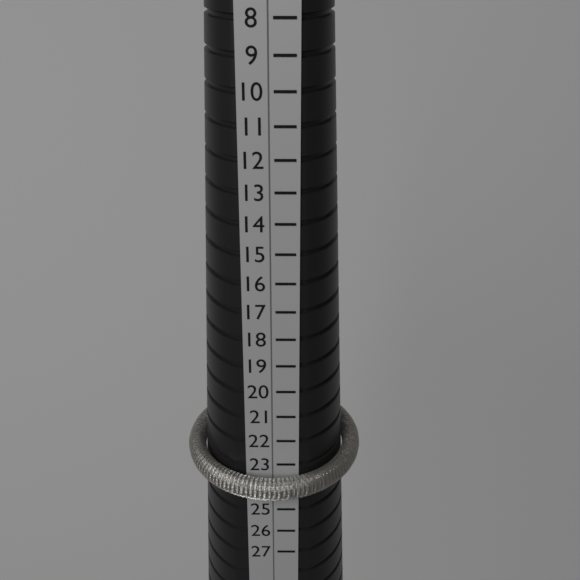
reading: 24 (no unit)
